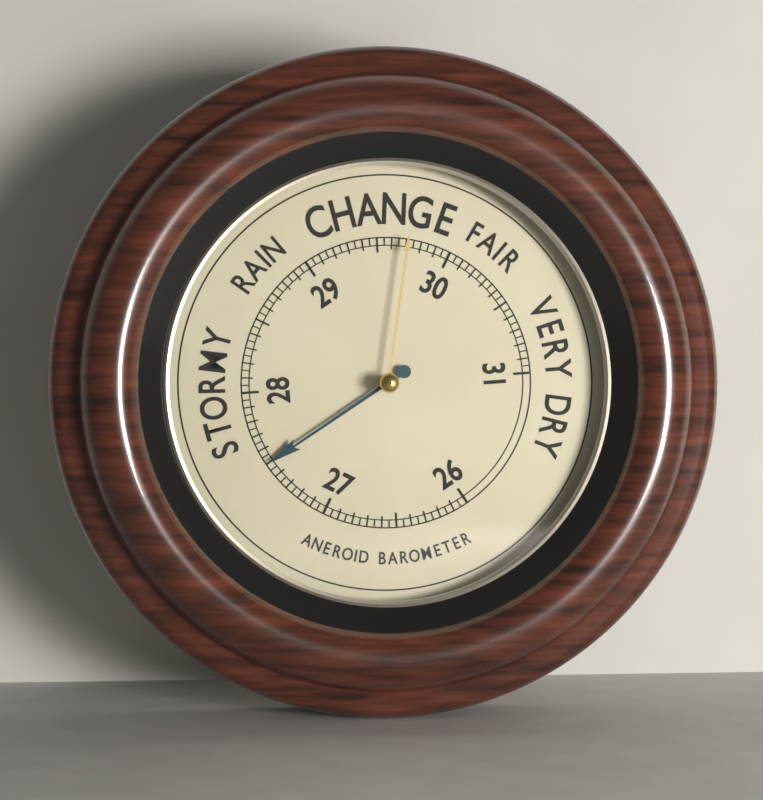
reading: 27.50 (no unit)
